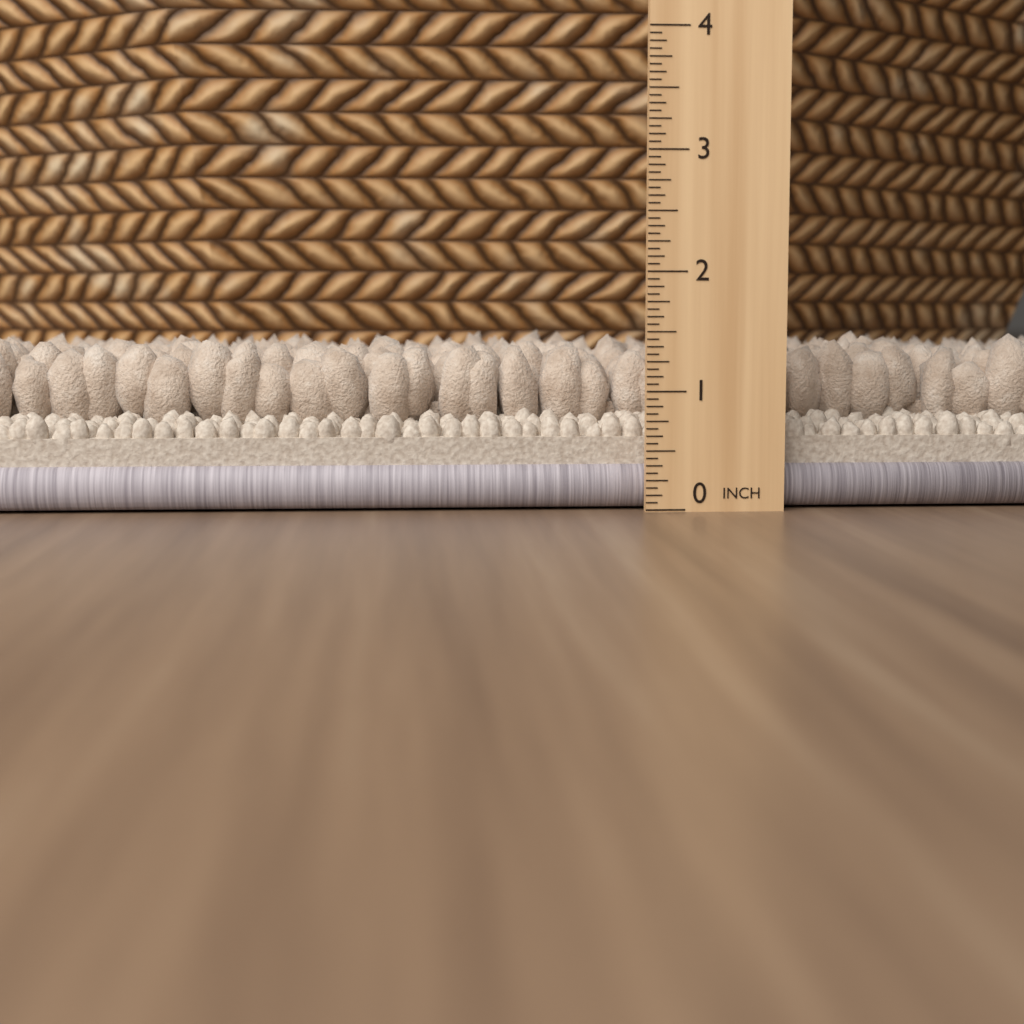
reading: 1.5000 in
